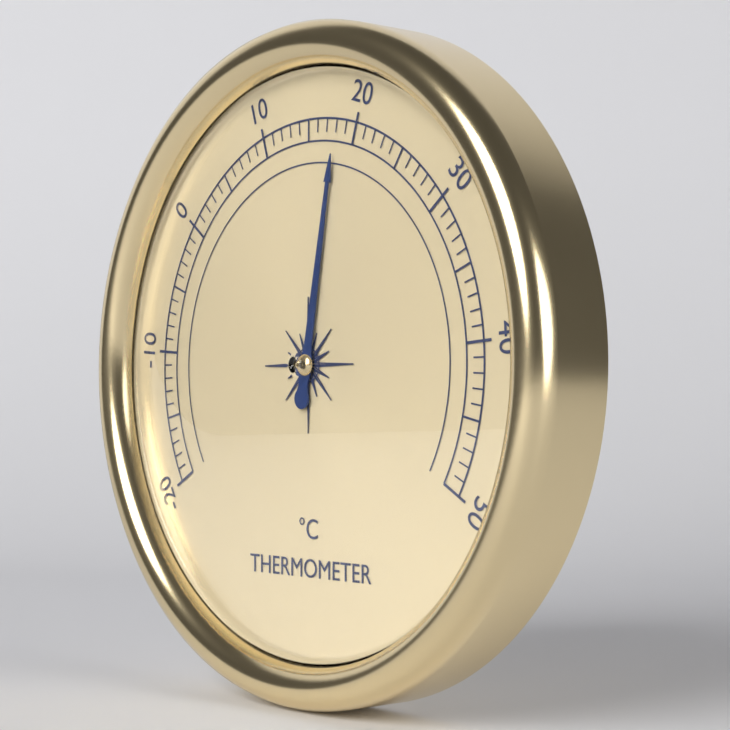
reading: 18 °C
